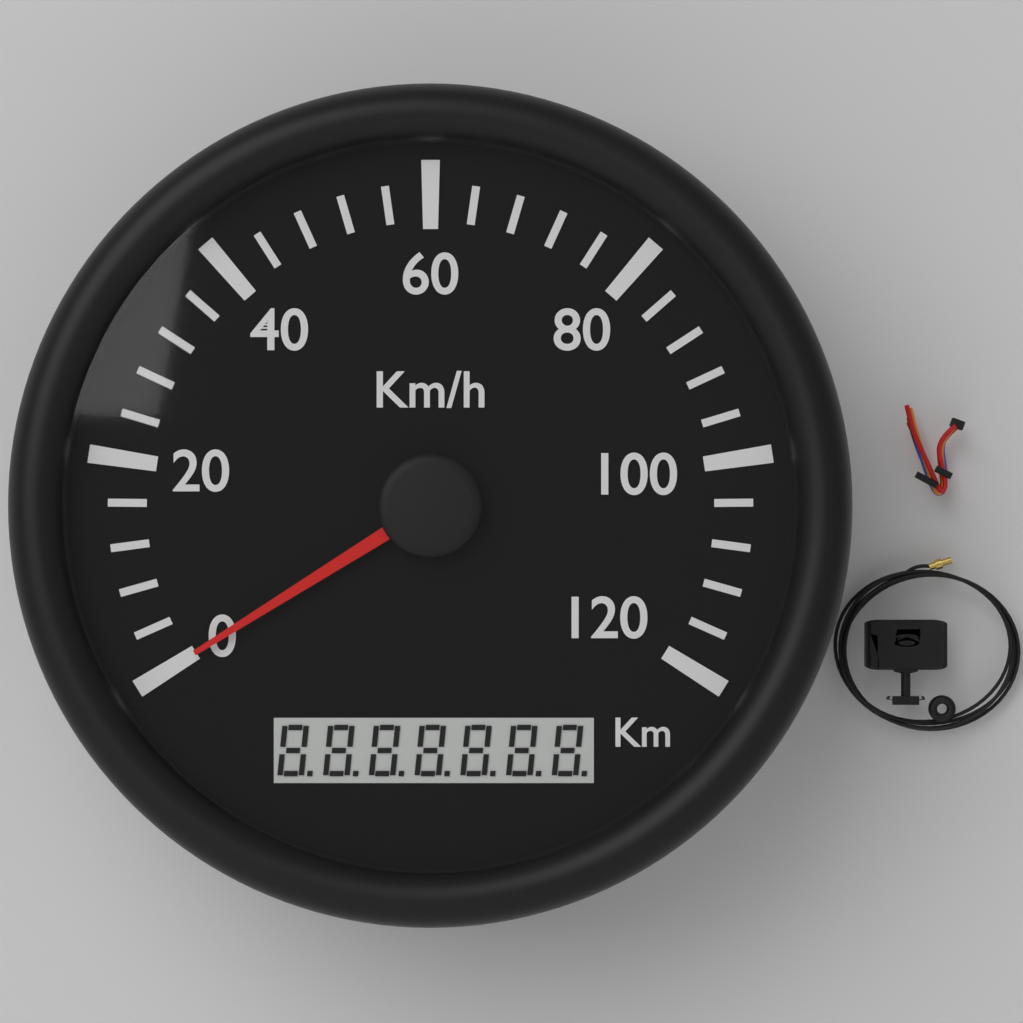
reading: 0 km/h
